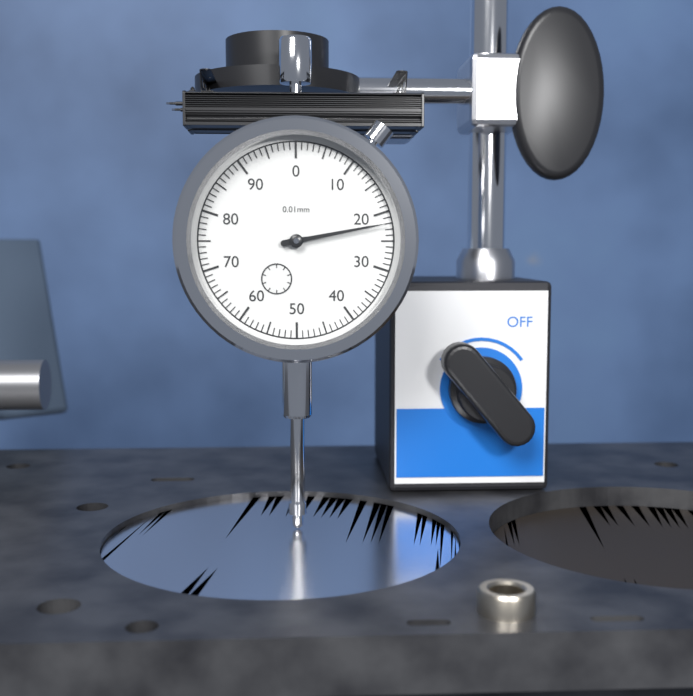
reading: 22 0.01mm
